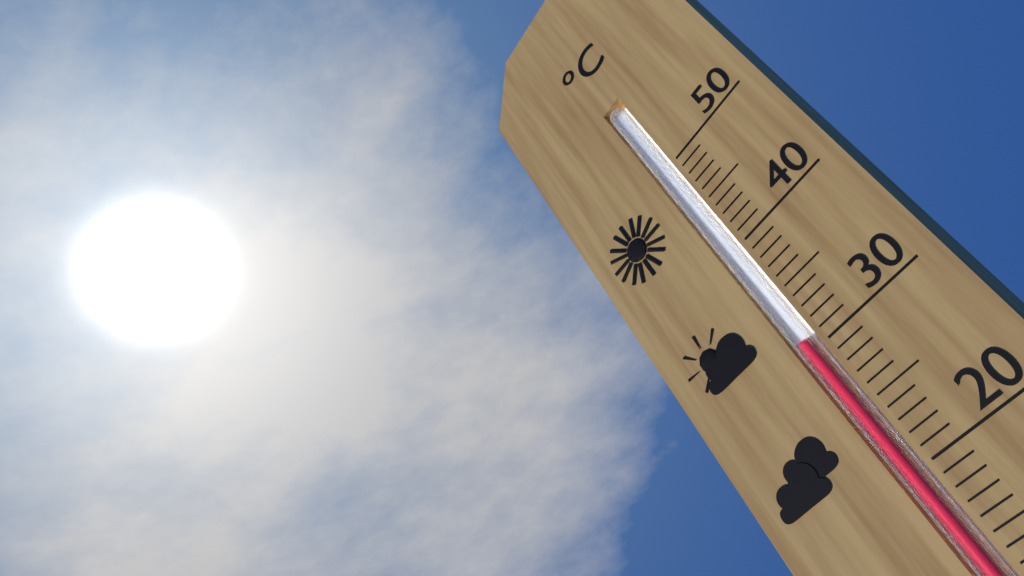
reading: 31 °C
